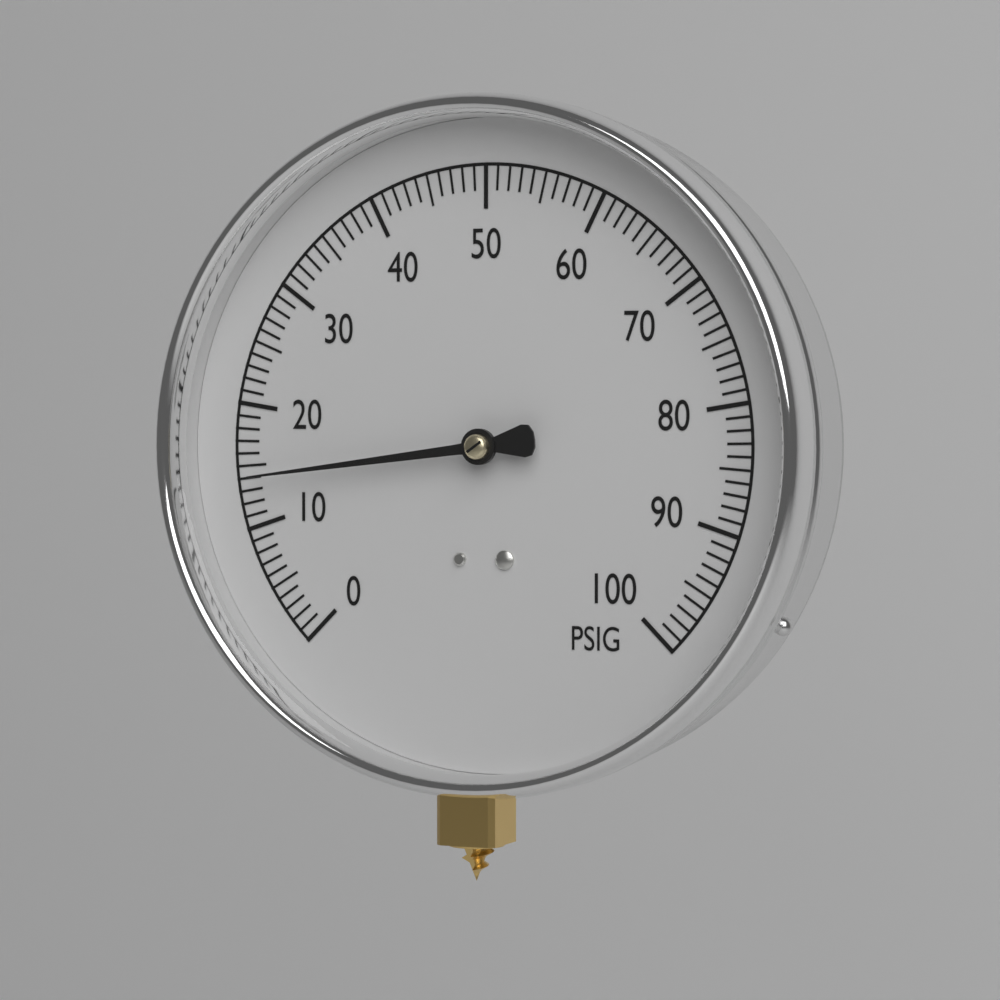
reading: 14 PSIG
